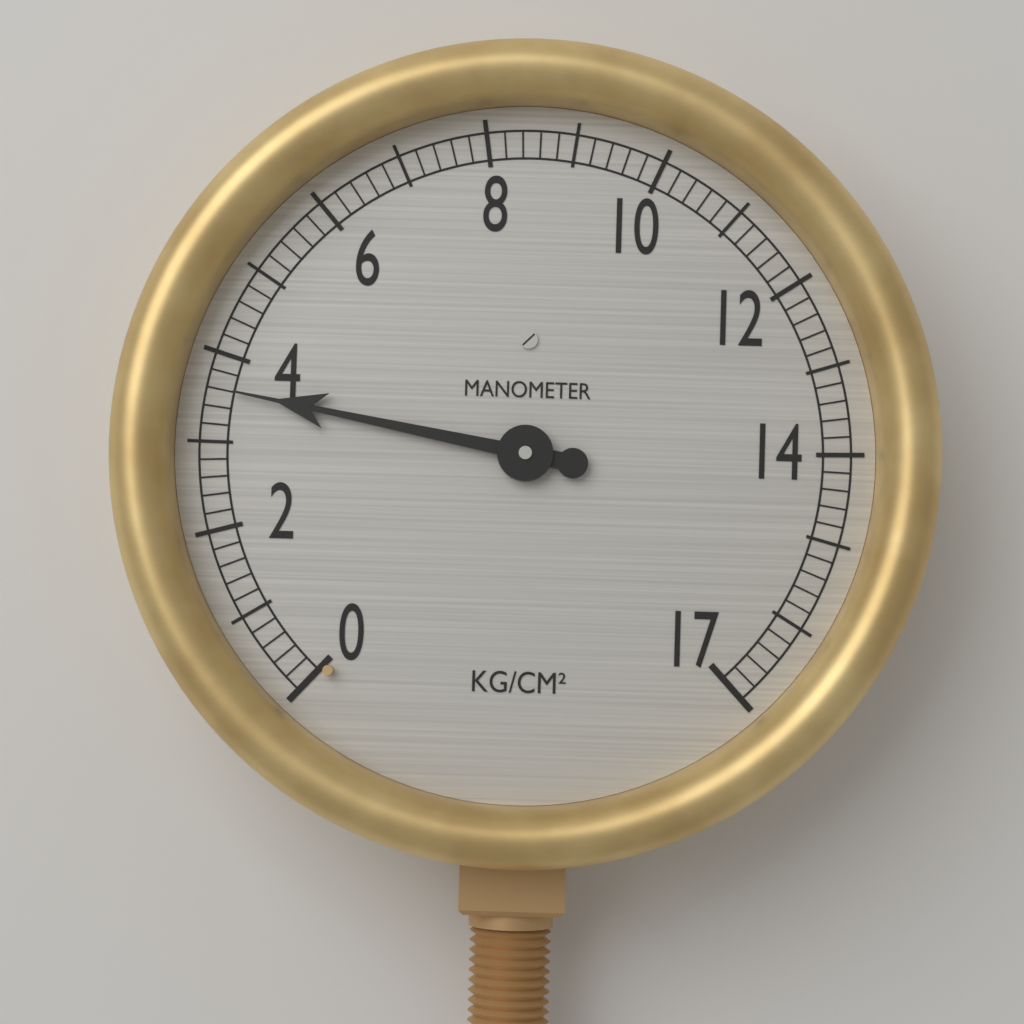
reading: 3.6 kg/cm²
